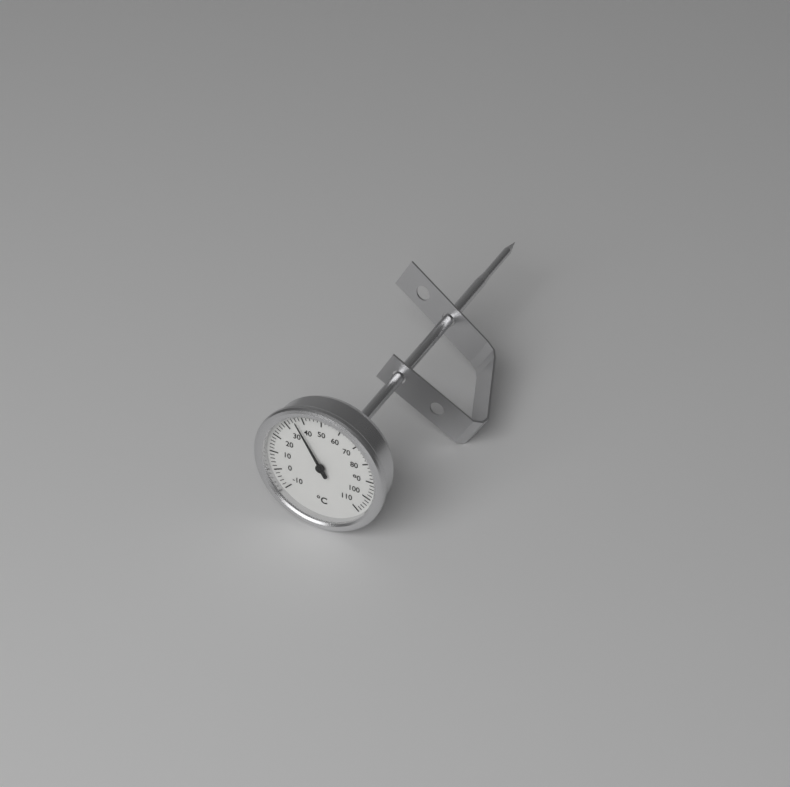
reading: 36 °C
